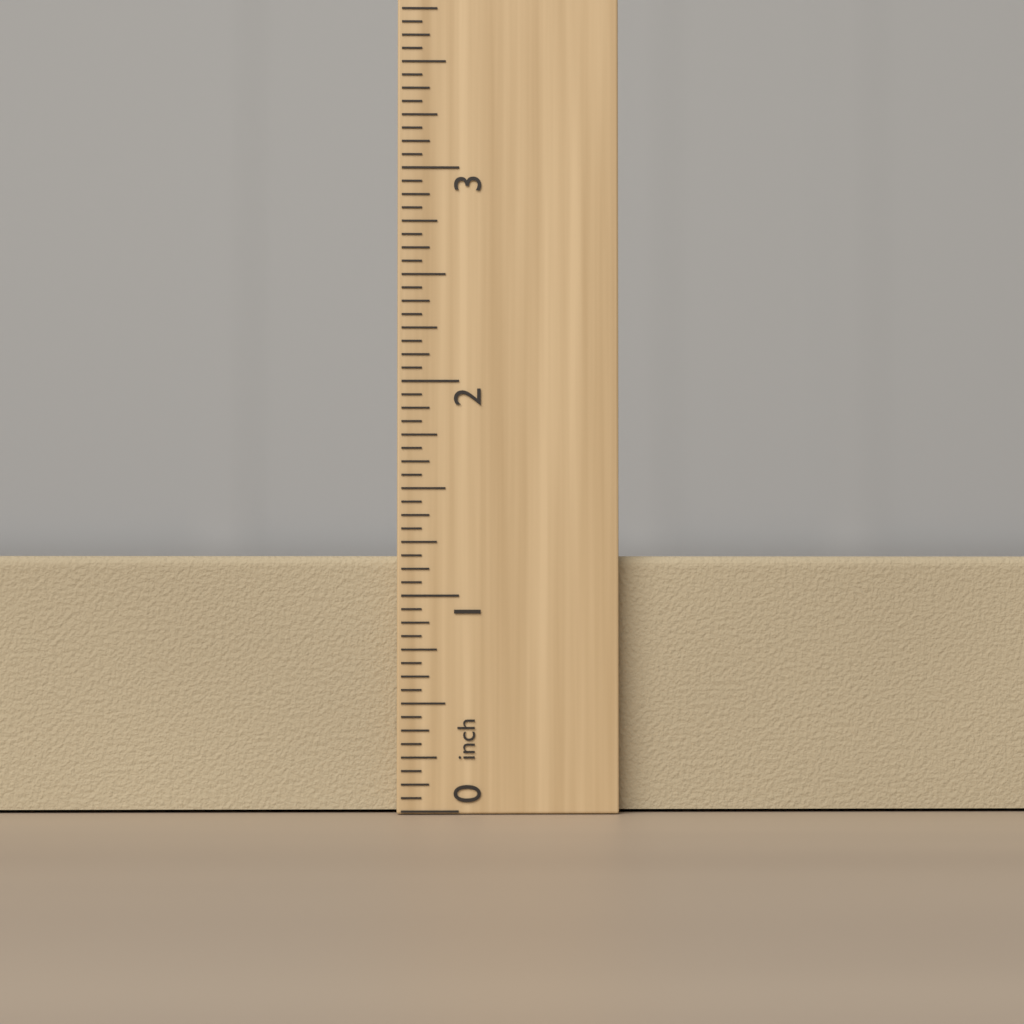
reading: 1.1875 inch
